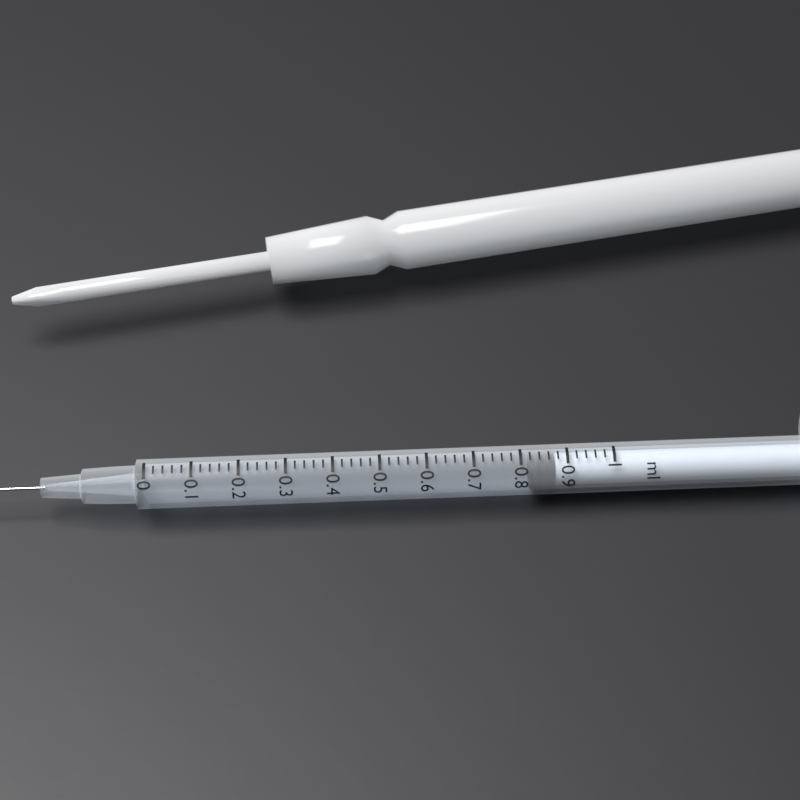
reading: 0.82 ml
